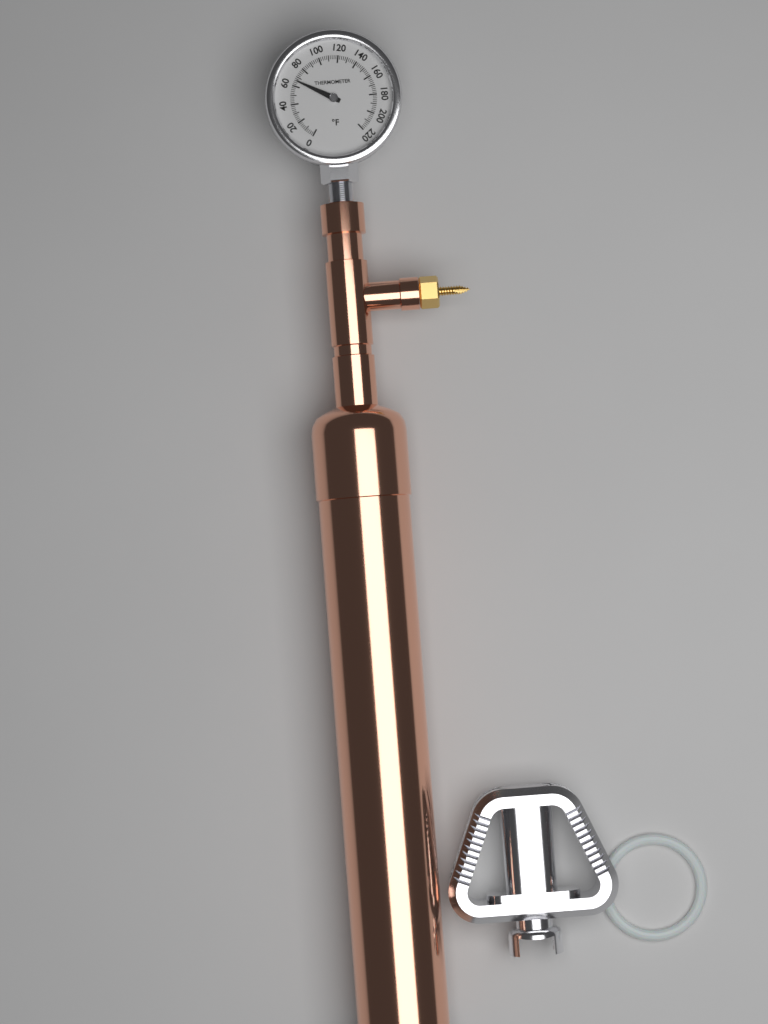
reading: 66 °F
